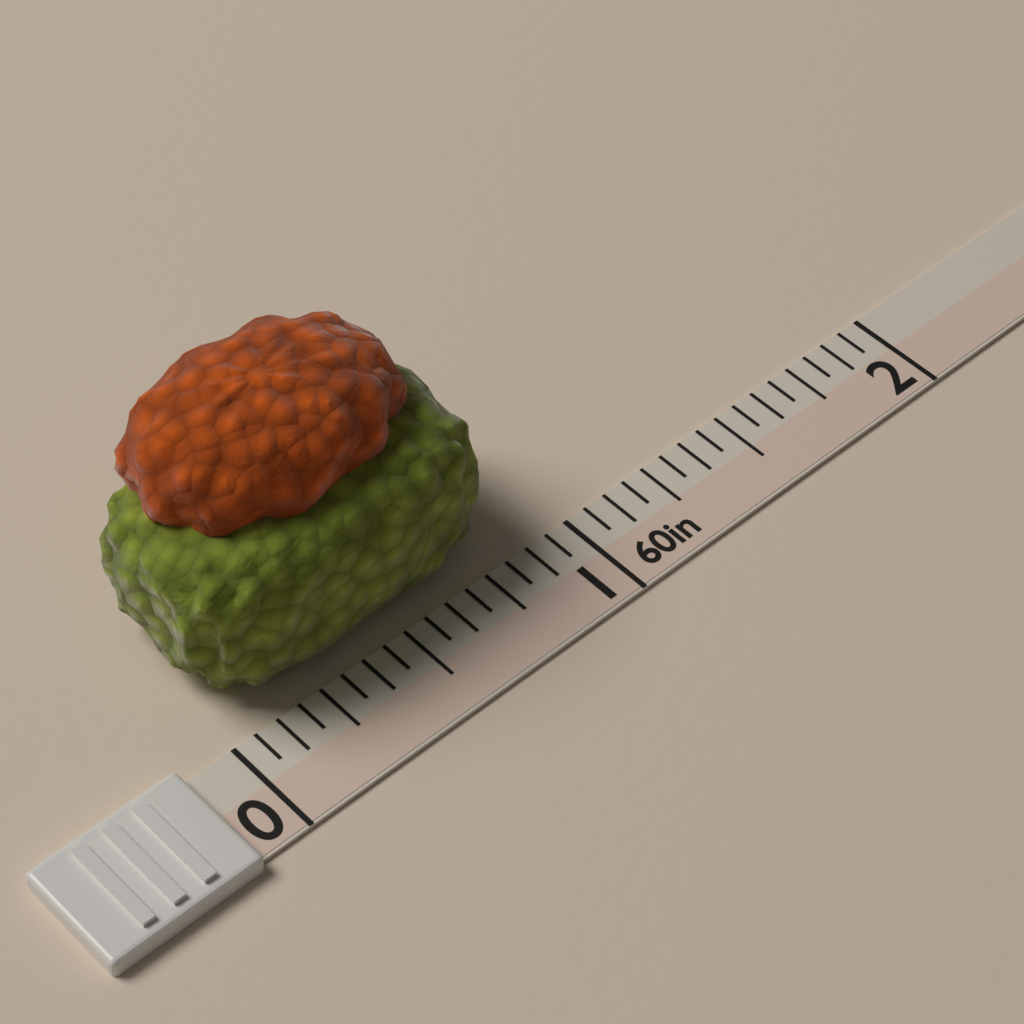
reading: 0.8750 in
